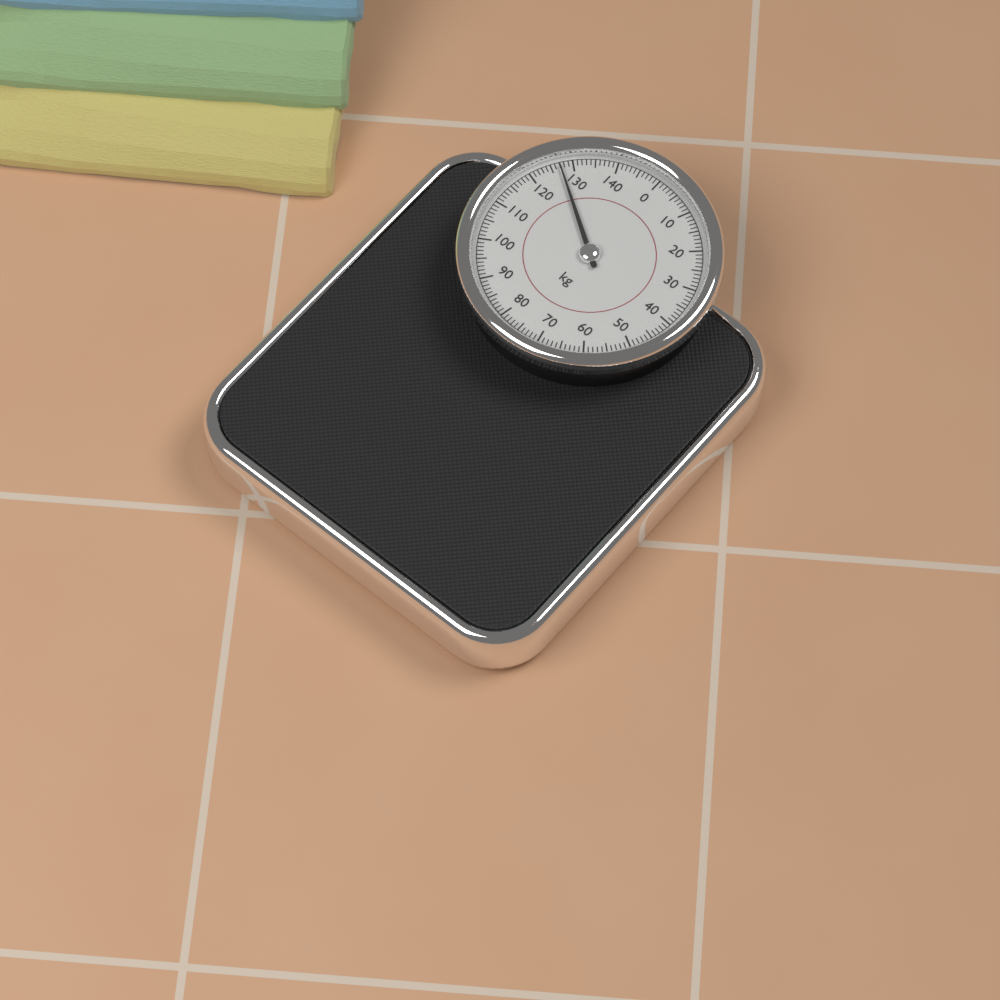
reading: 127 kg
